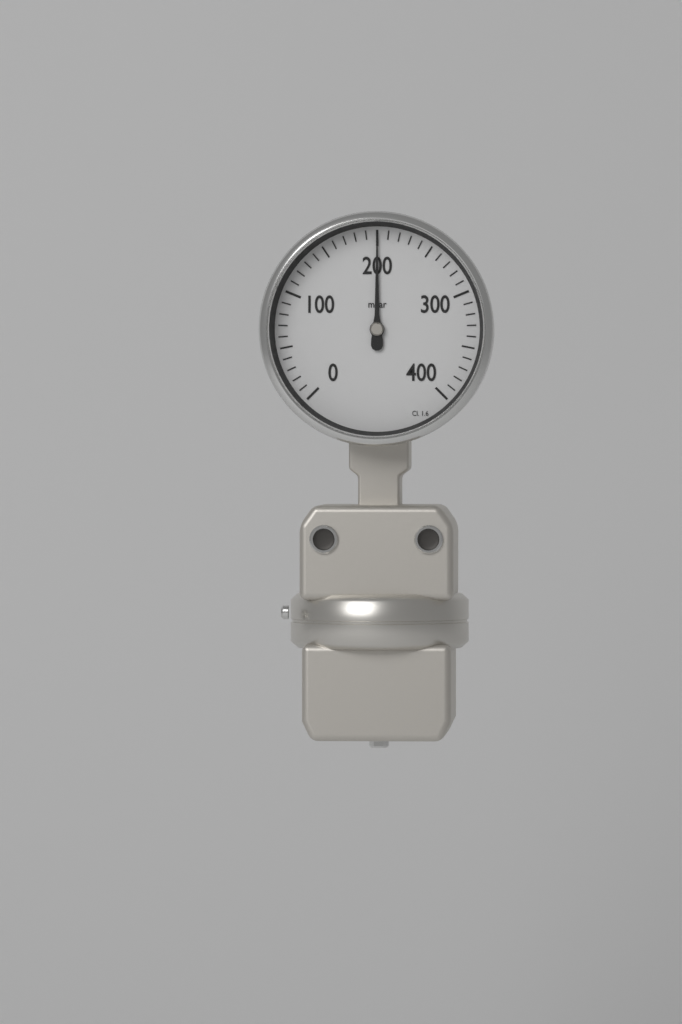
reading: 200 mbar
